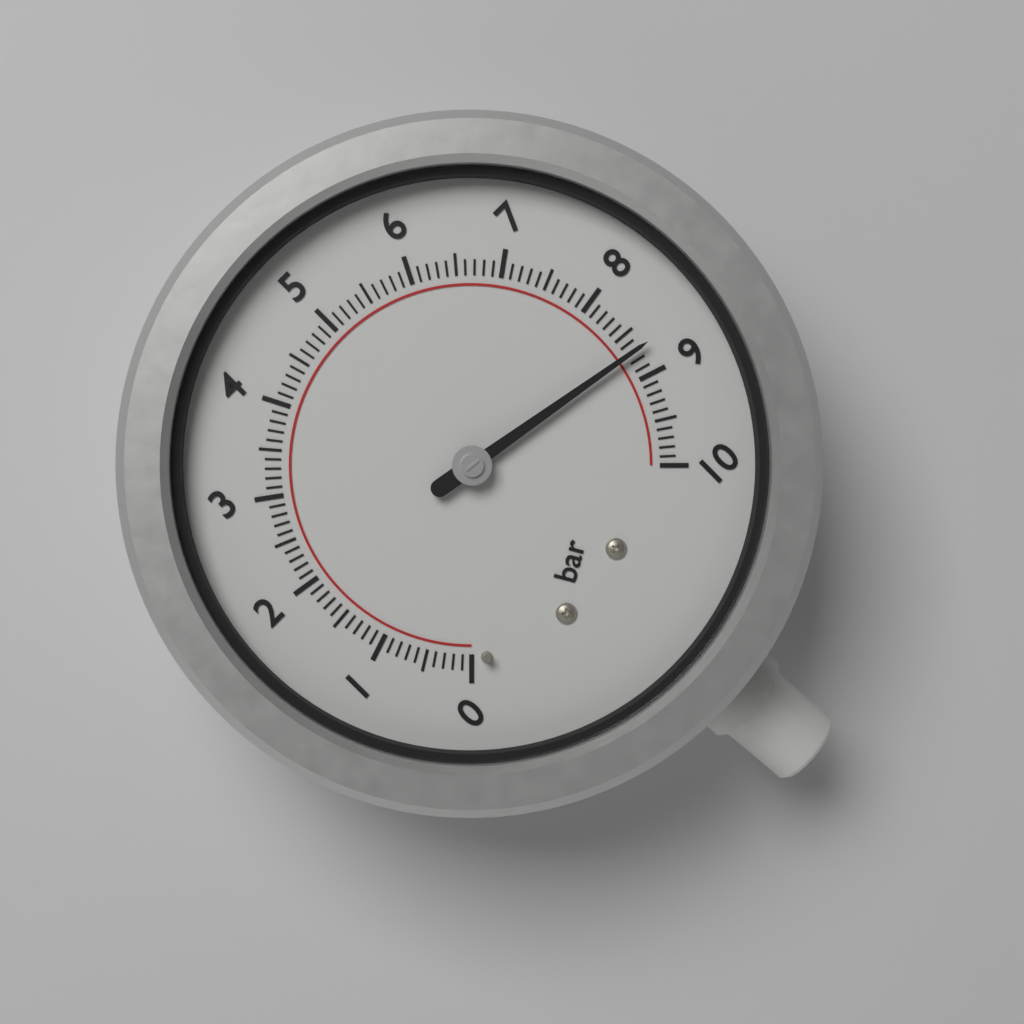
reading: 8.7 bar
